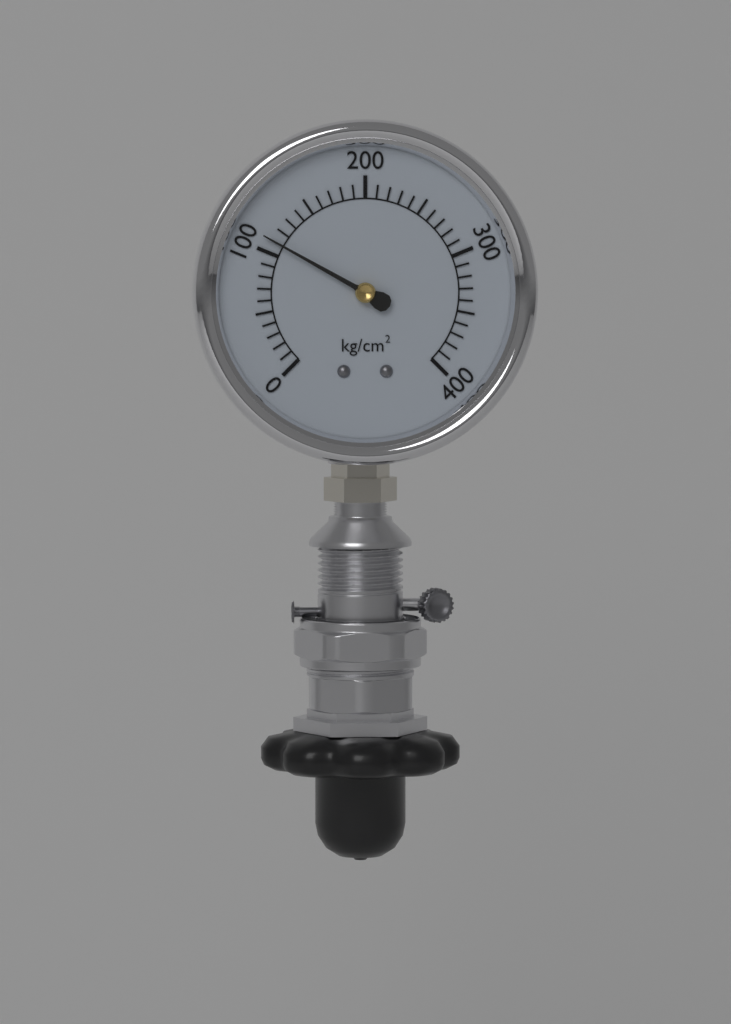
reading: 110 kg/cm²
